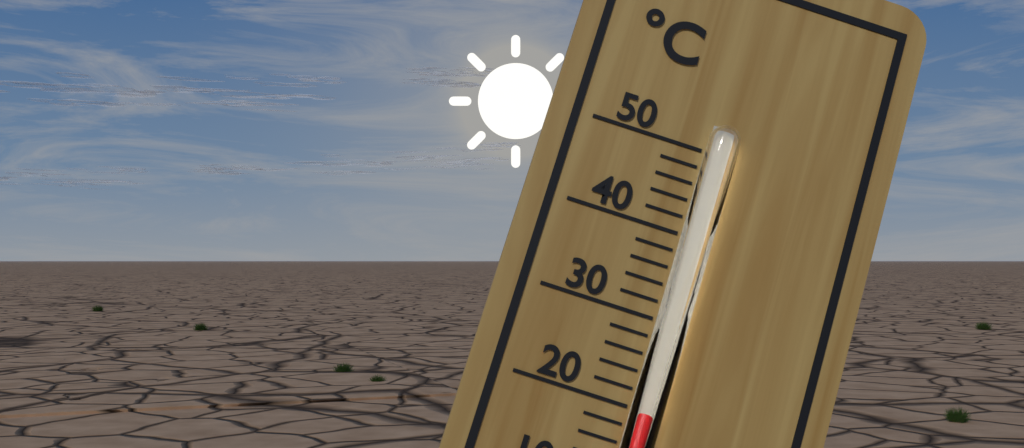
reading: 20 °C
